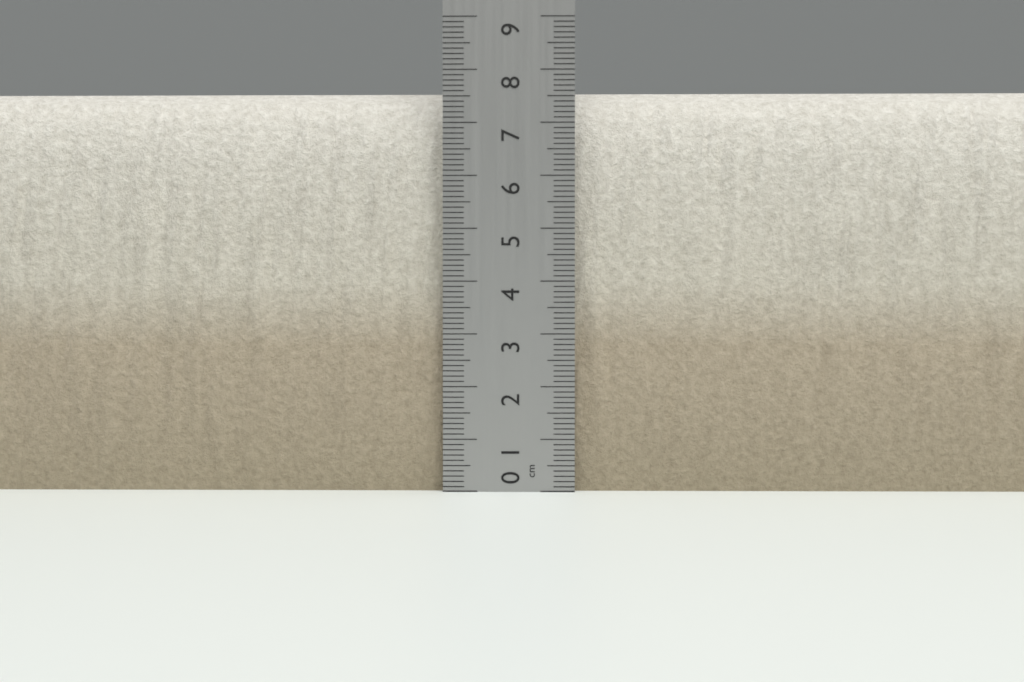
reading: 7.7 cm
